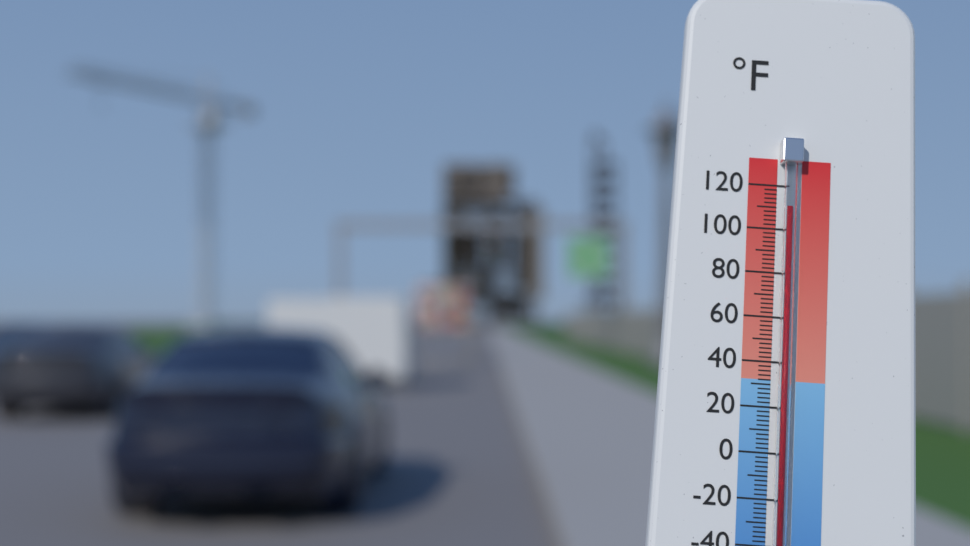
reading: 110 °F
